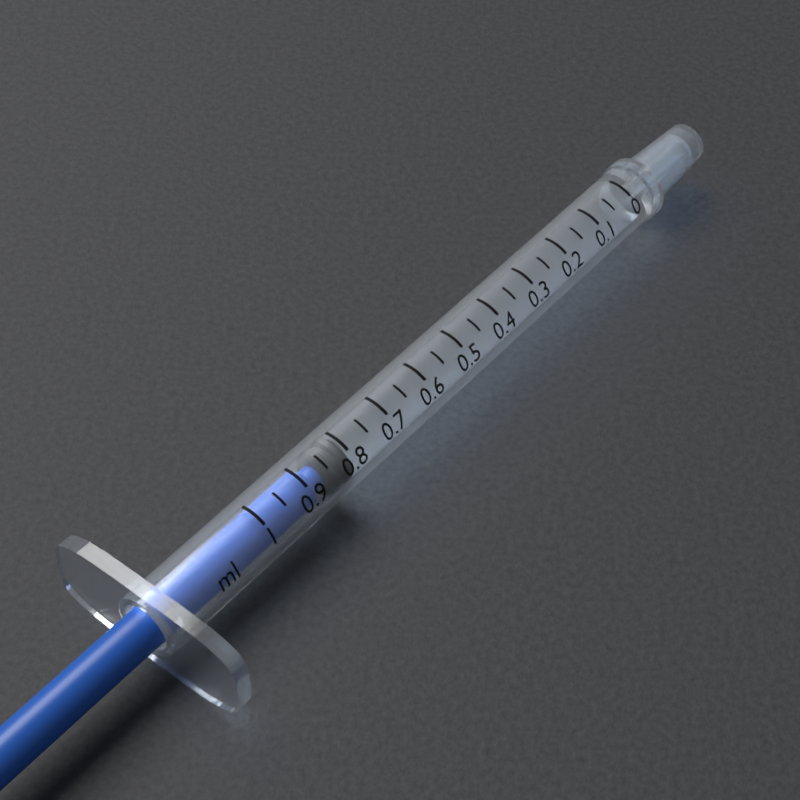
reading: 0.80 ml
